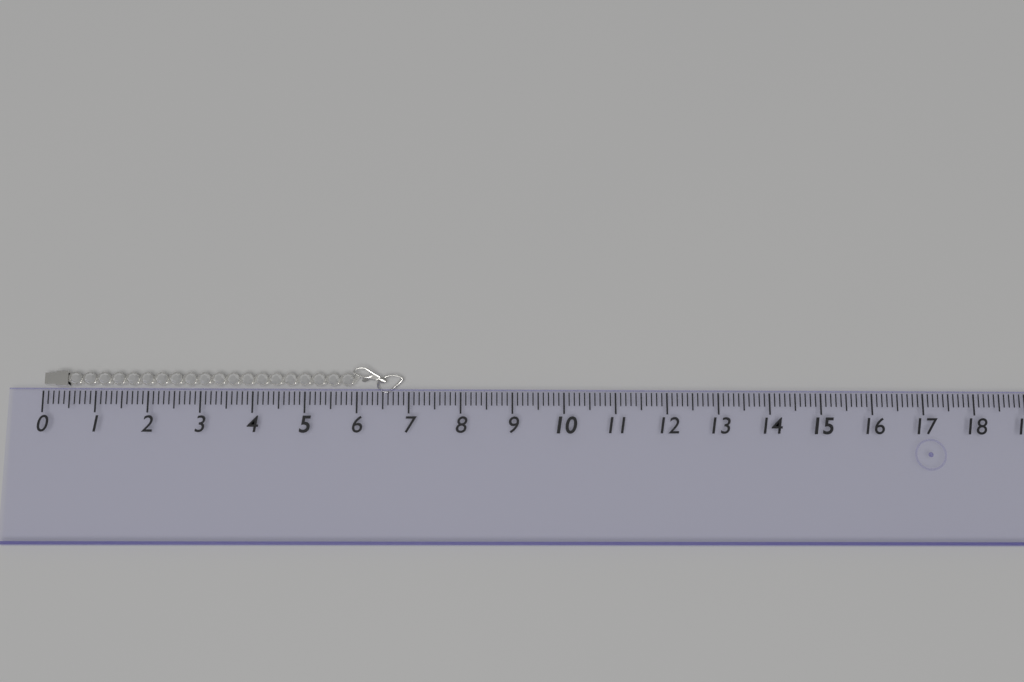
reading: 6.9 (no unit)
